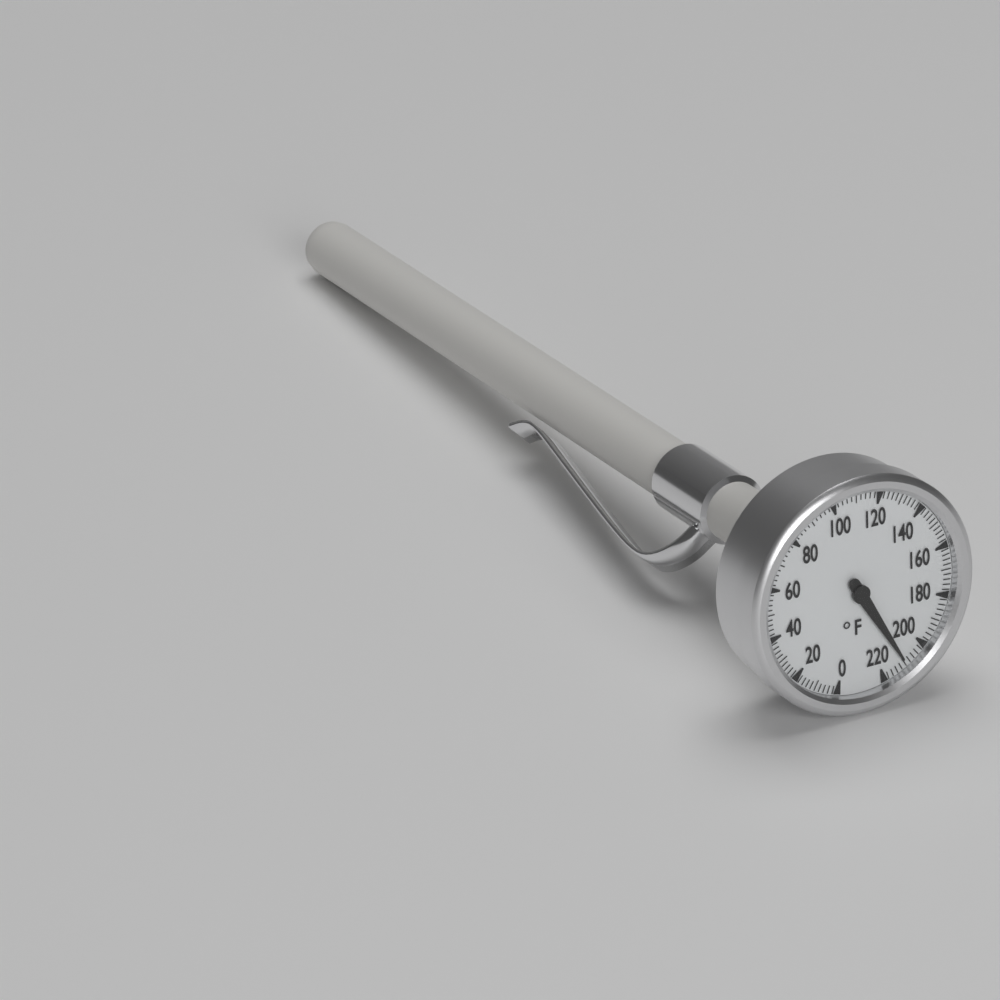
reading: 210 °F
